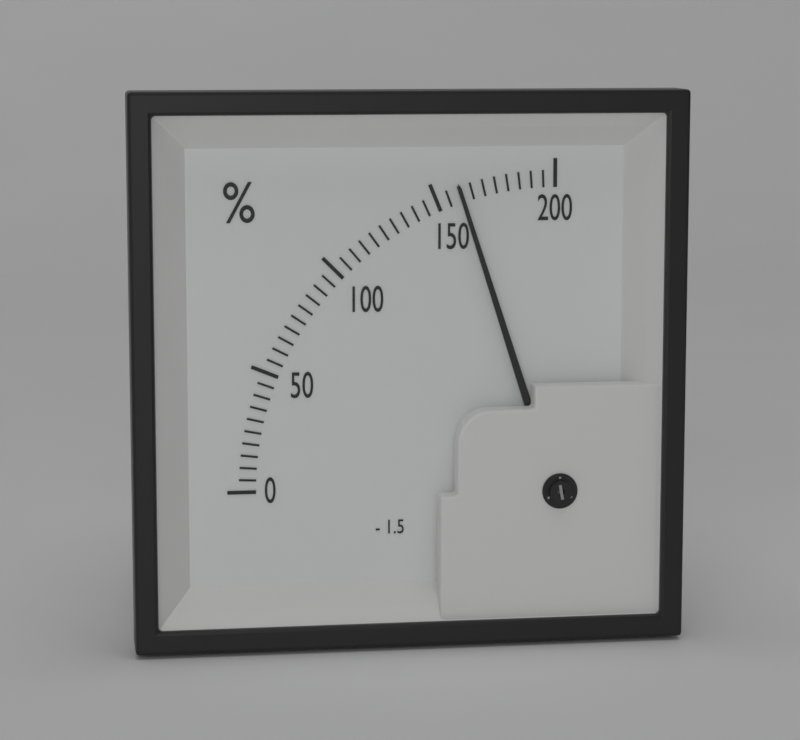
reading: 160 %
